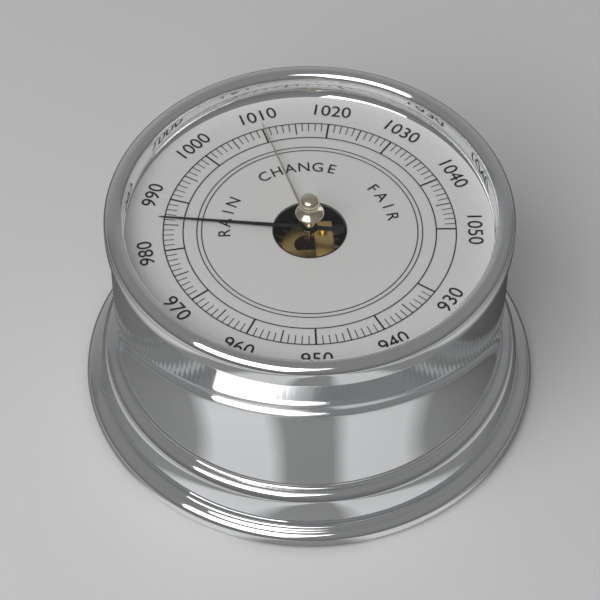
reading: 986 (no unit)
